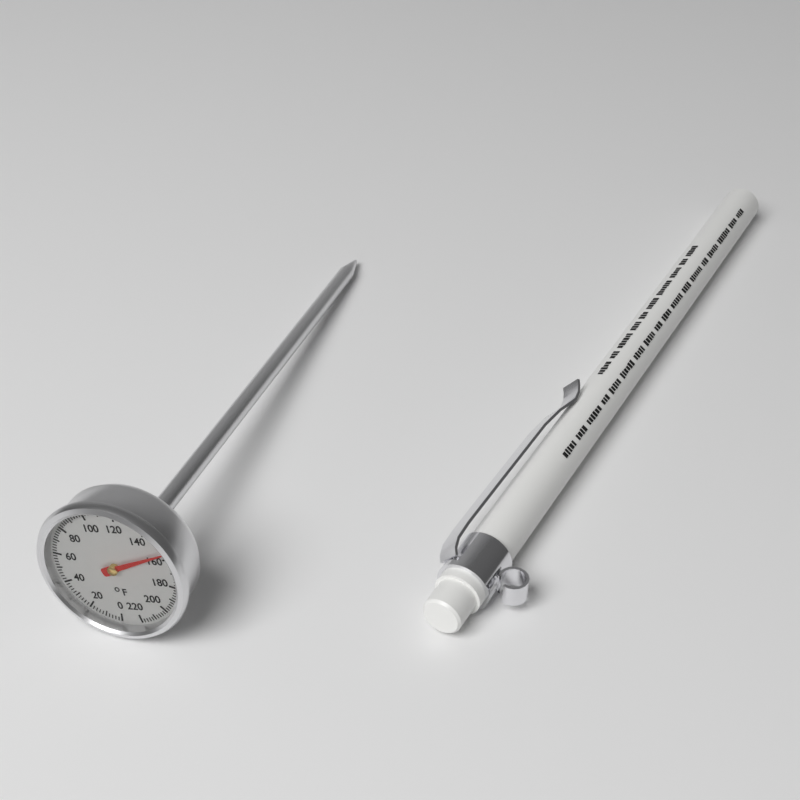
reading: 156 °F
